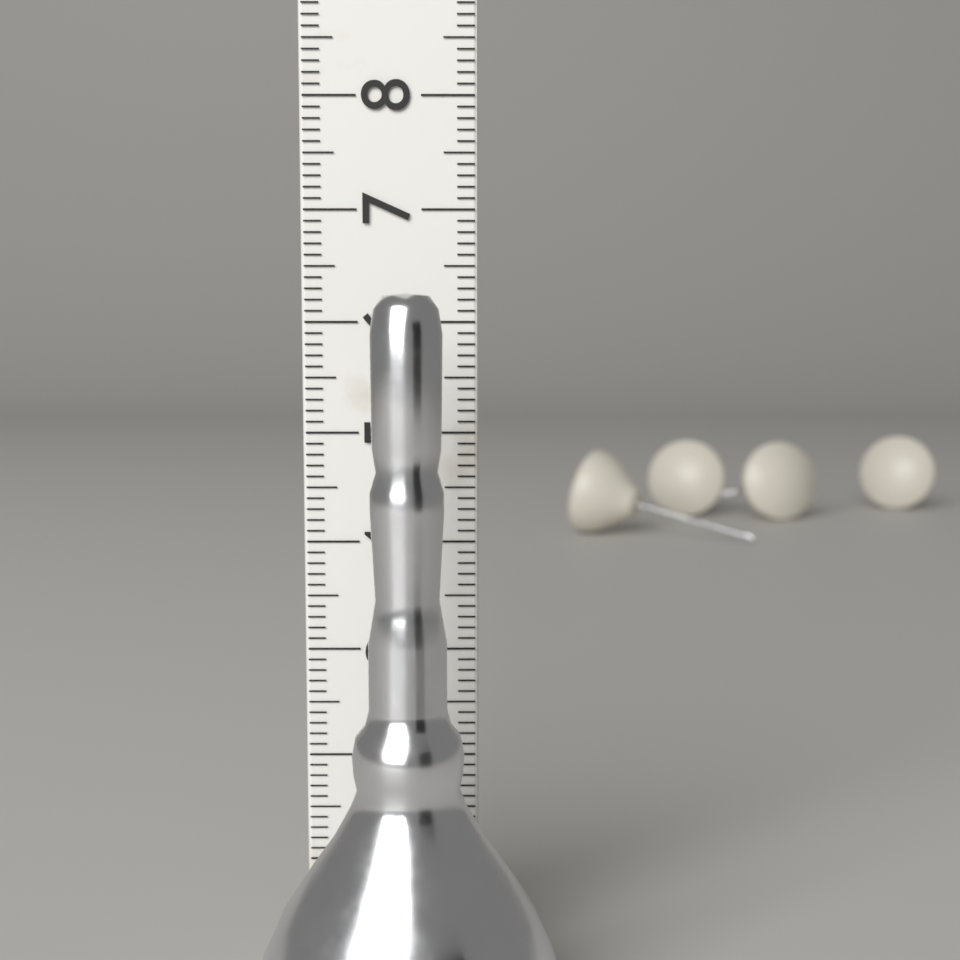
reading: 6.2 cm
